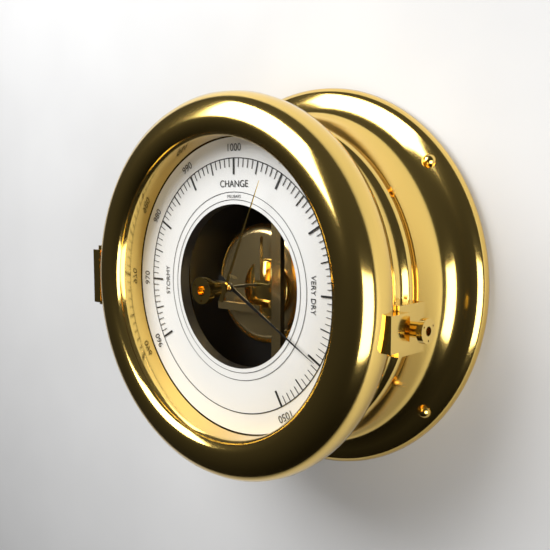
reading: 1040 mbar
